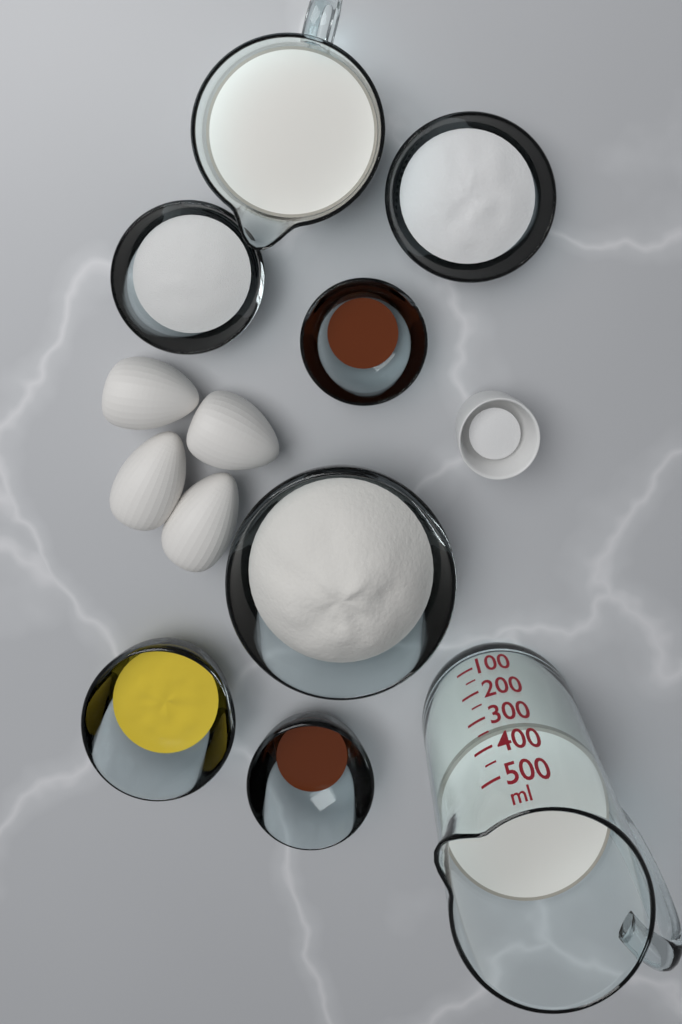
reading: 350 ml
